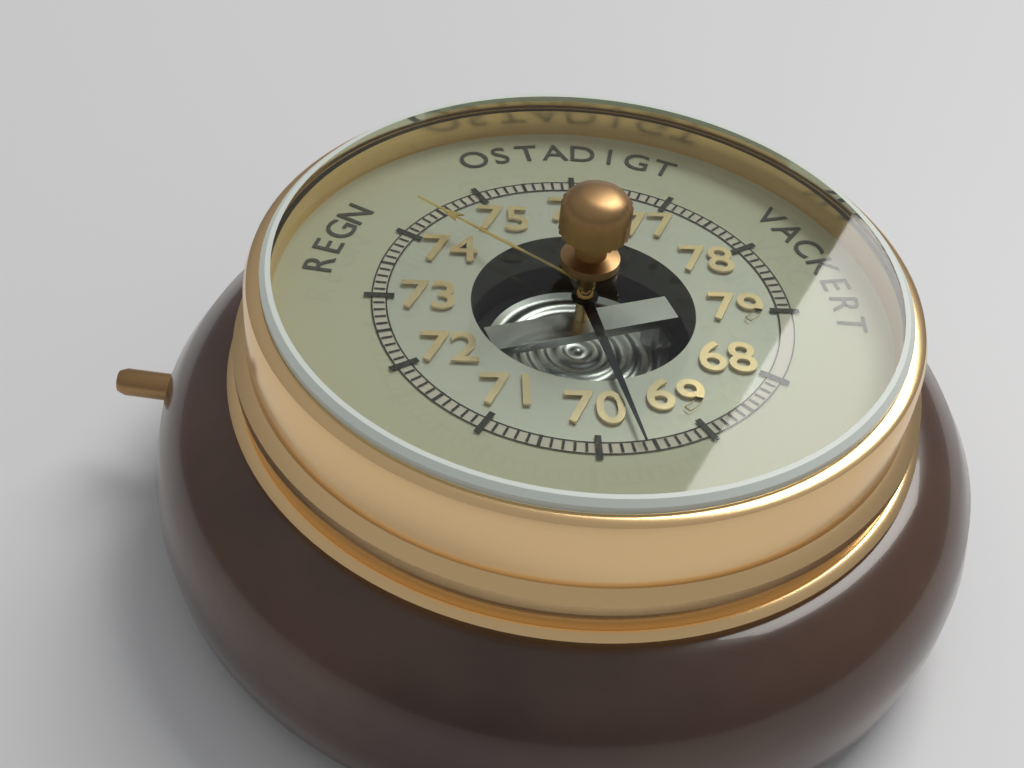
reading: 69.6 (no unit)
